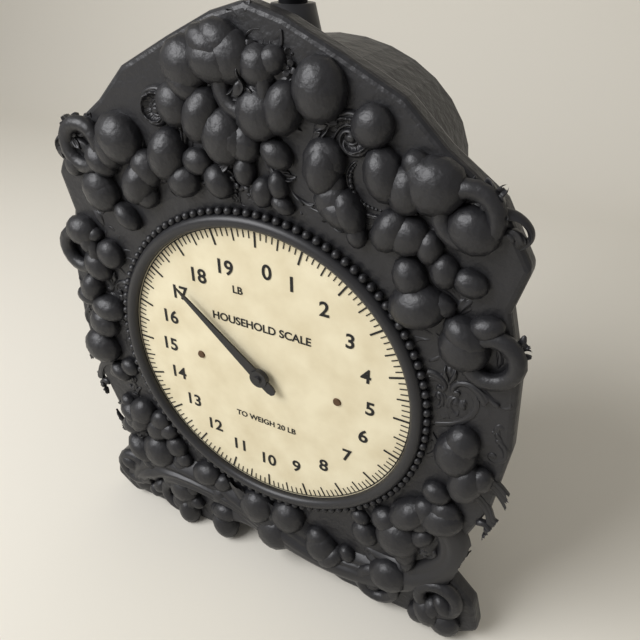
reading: 17.250 lb
